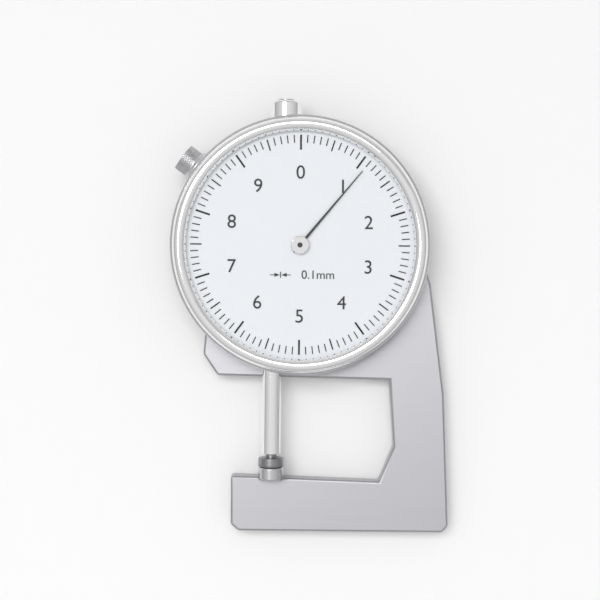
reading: 1.1 mm
